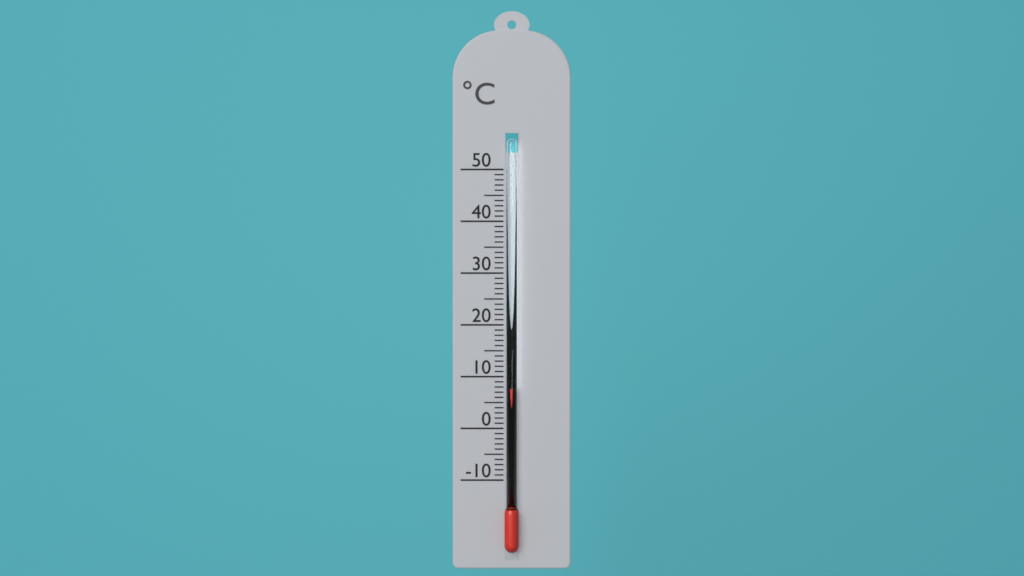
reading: 8 °C
